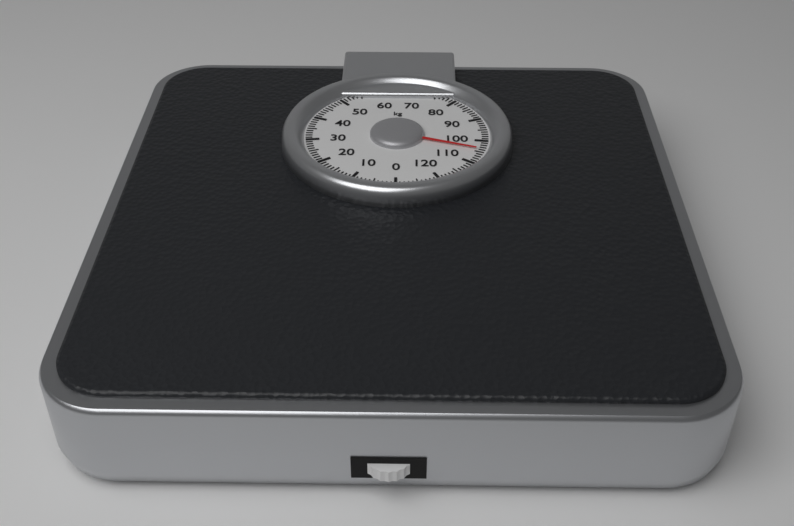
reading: 104 kg
